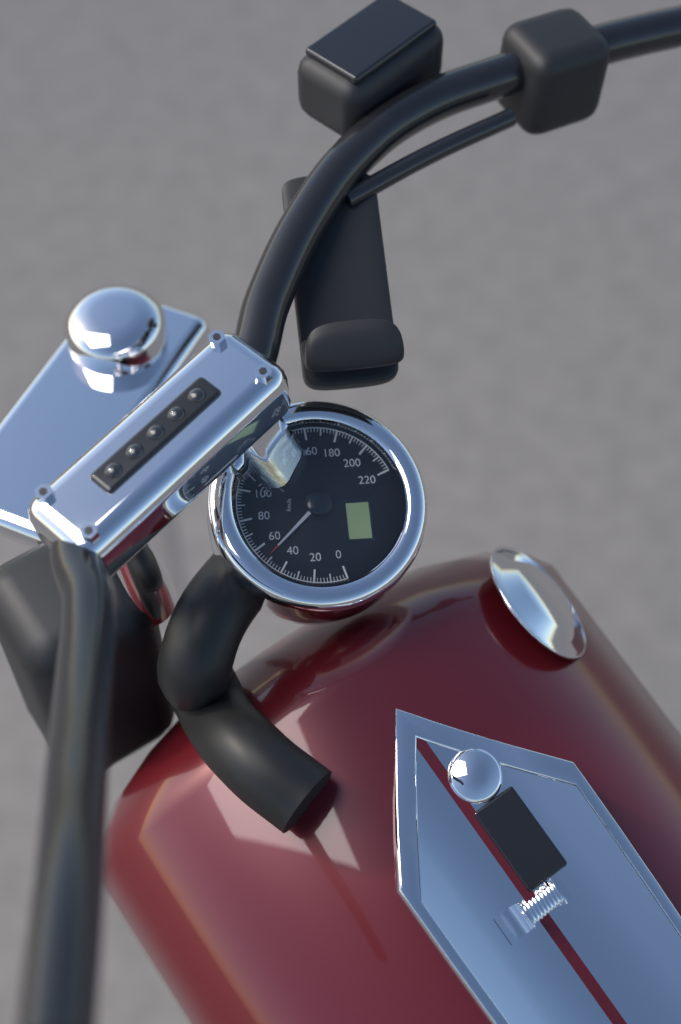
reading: 52 km/h
